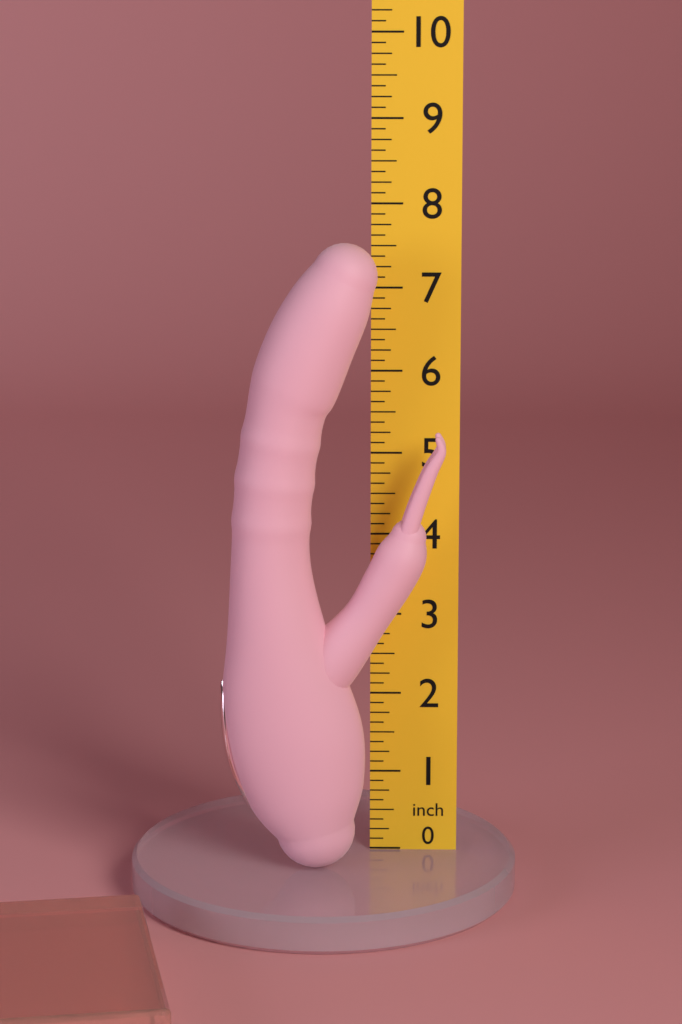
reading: 7.625 inch
